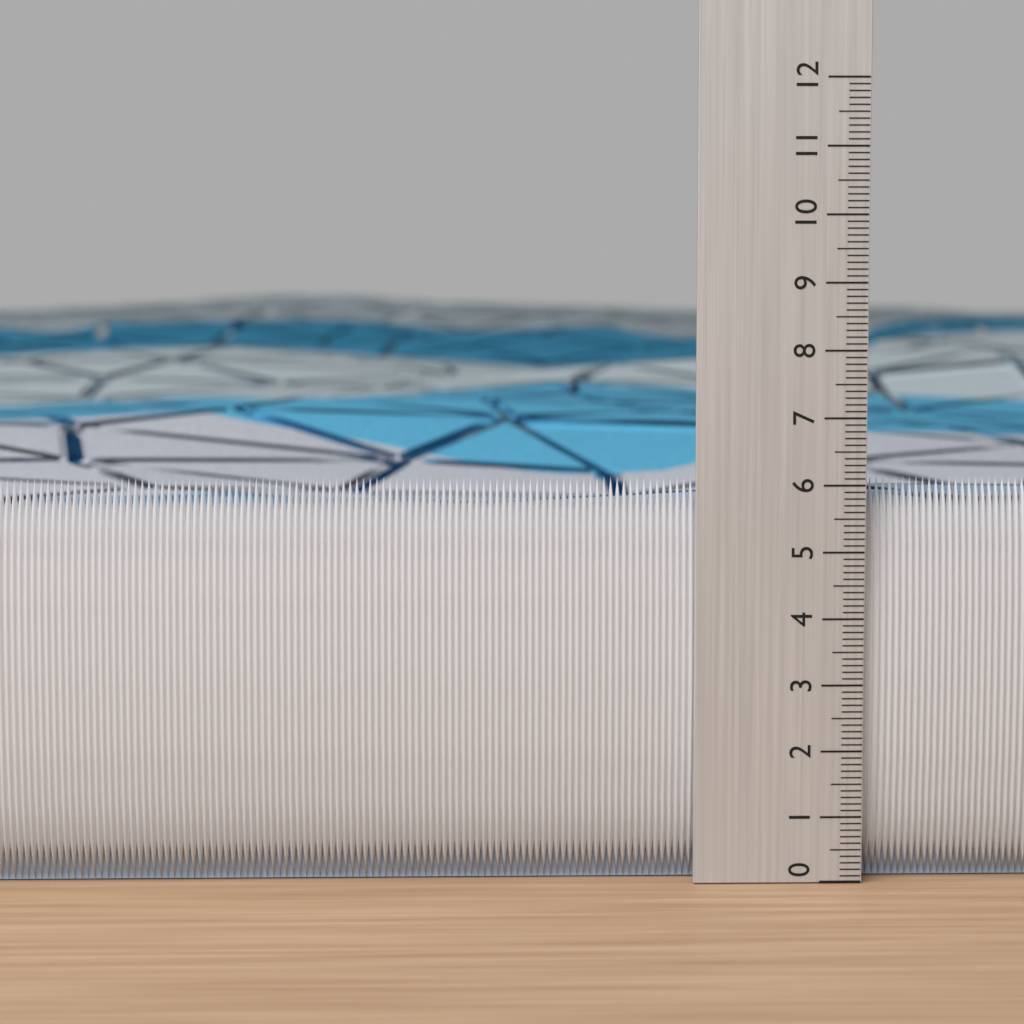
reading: 6.1 (no unit)
